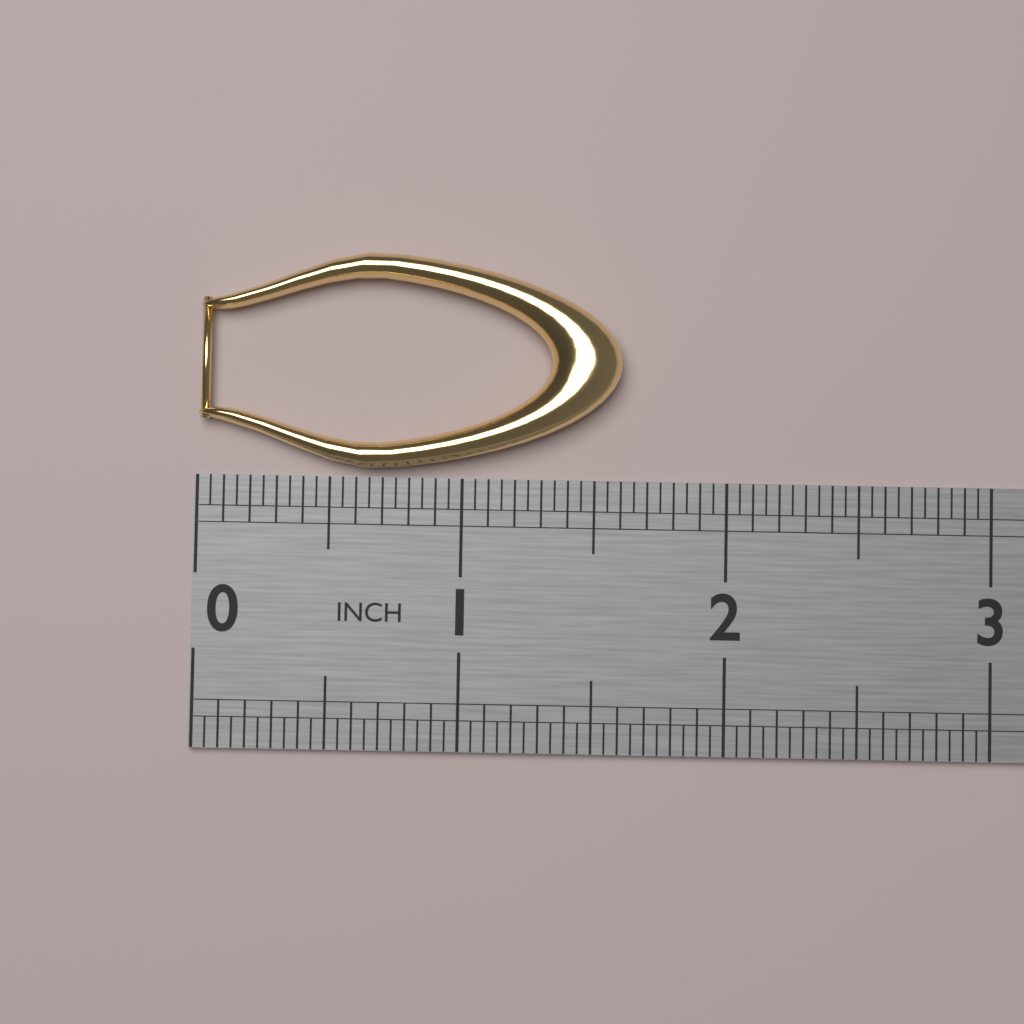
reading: 1.60 in
